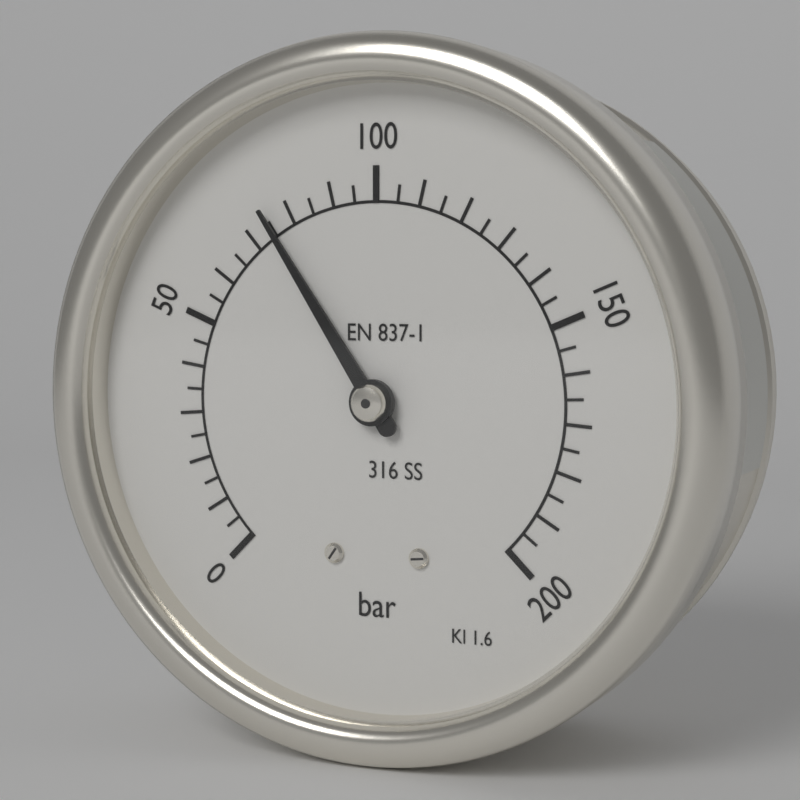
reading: 75 bar
